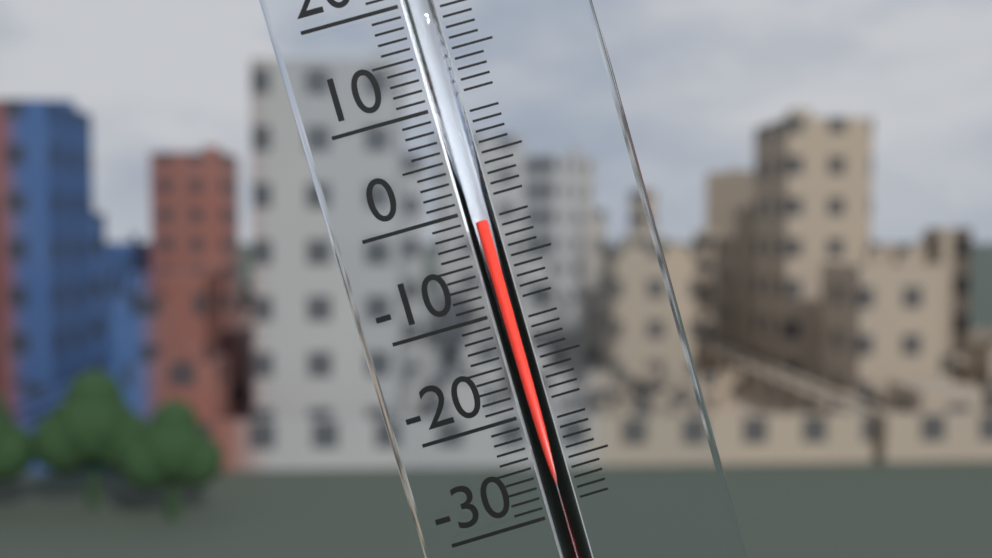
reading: -1 °C
